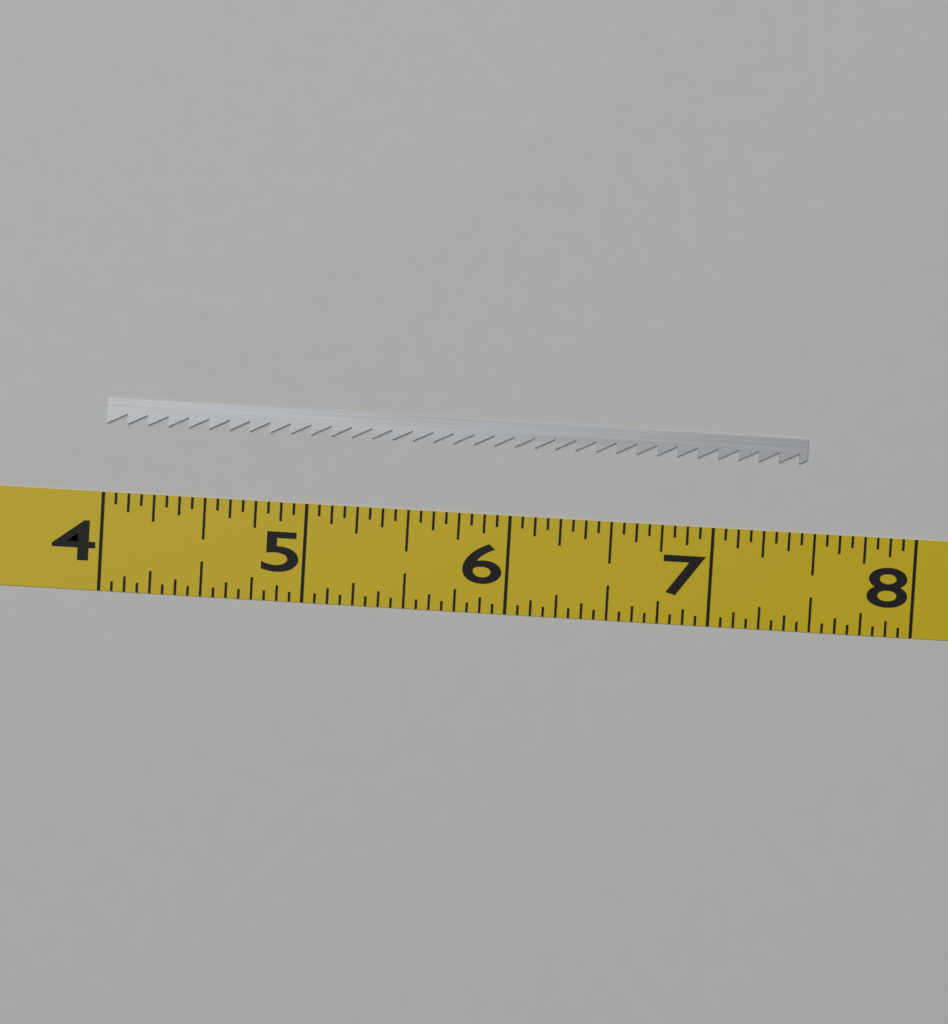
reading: 7.4375 (no unit)
